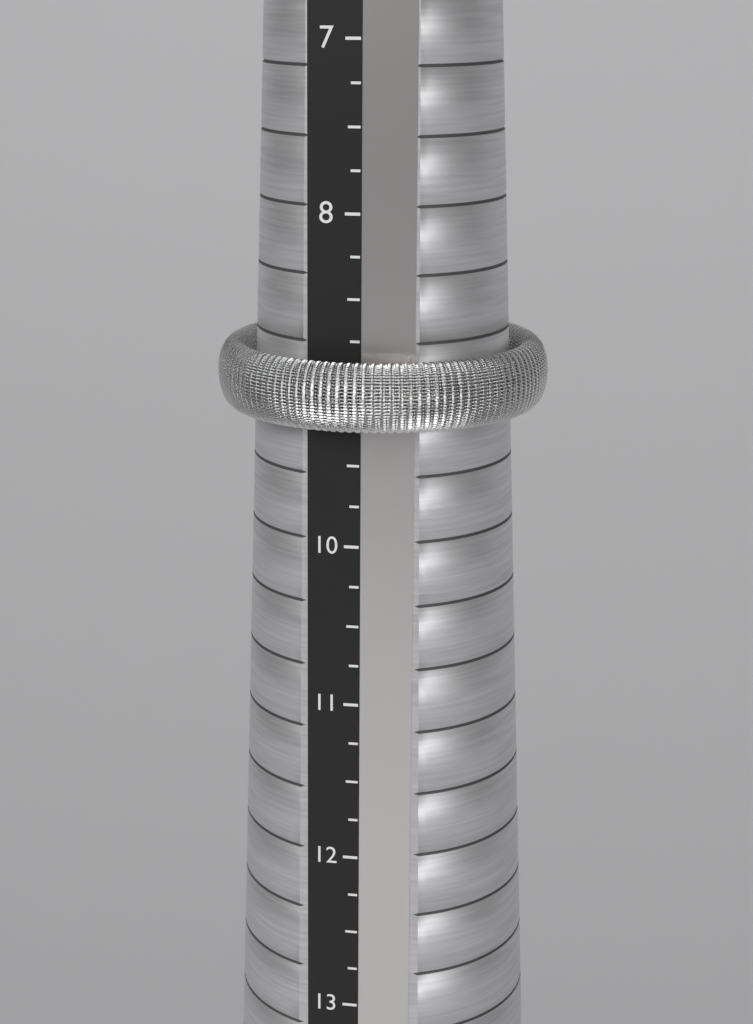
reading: 9.25 (no unit)
